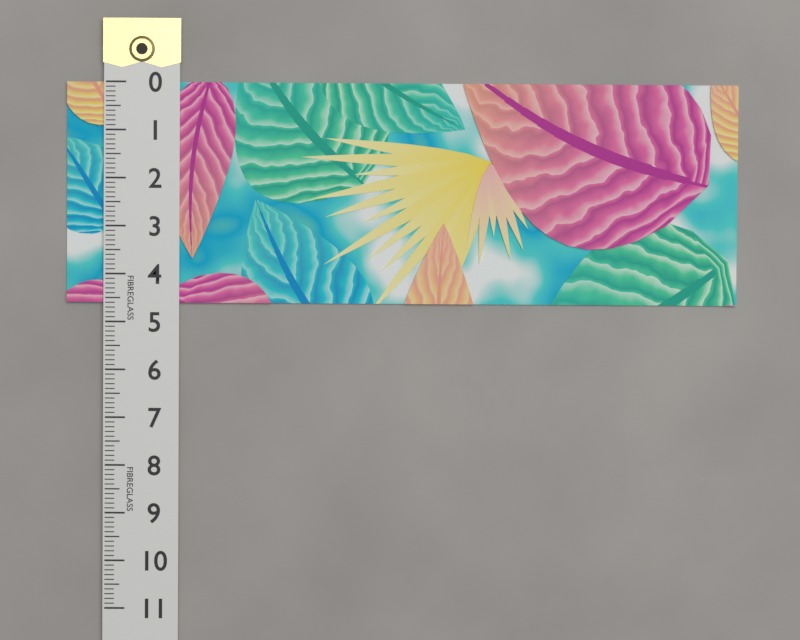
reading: 4.6 (no unit)
